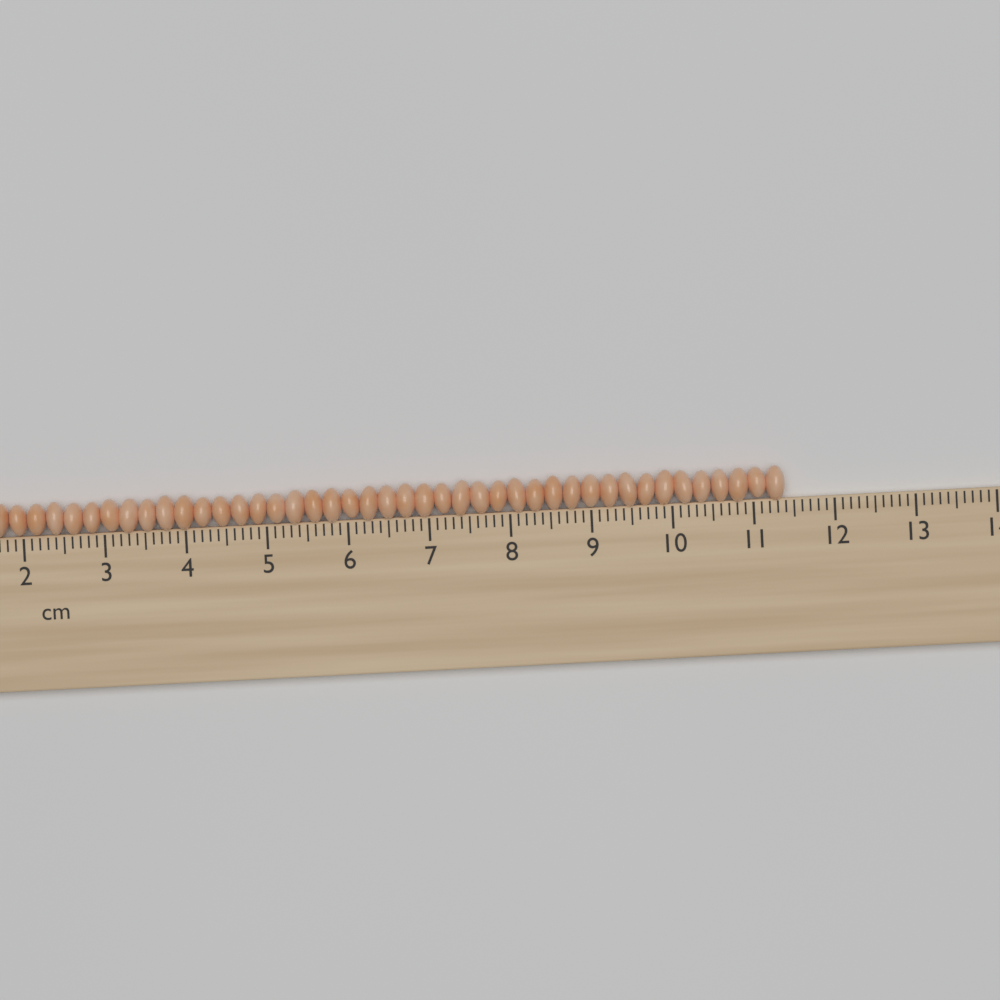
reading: 11.4 cm
